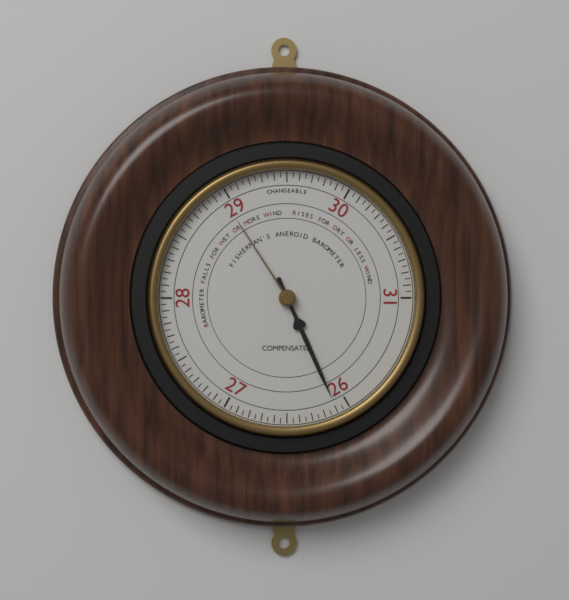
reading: 26.10 (no unit)
